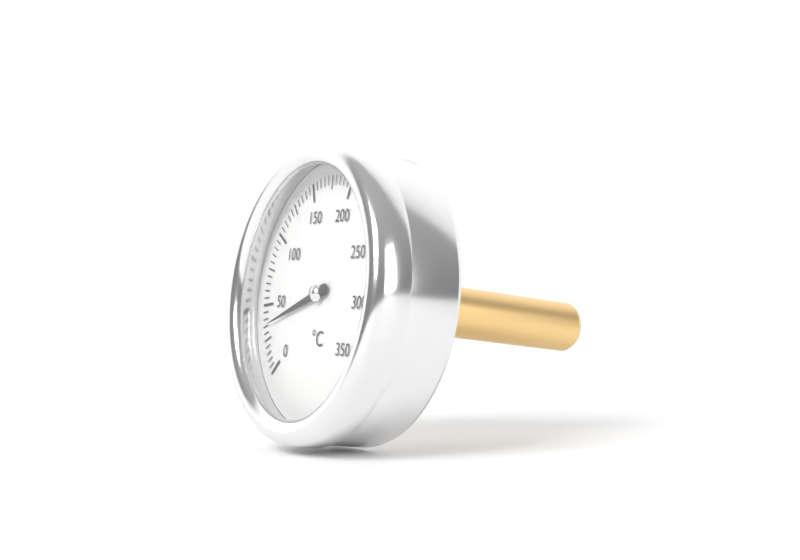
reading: 35 °C
